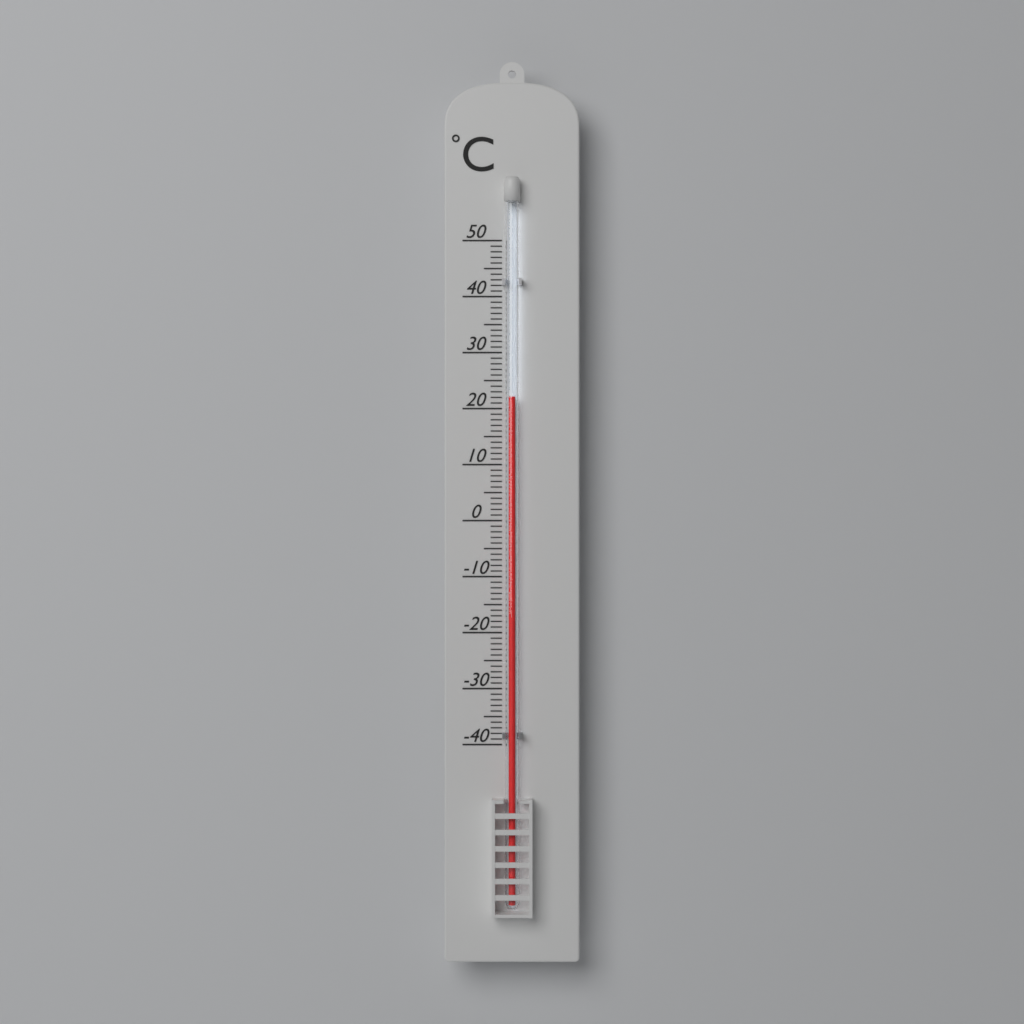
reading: 22 °C
